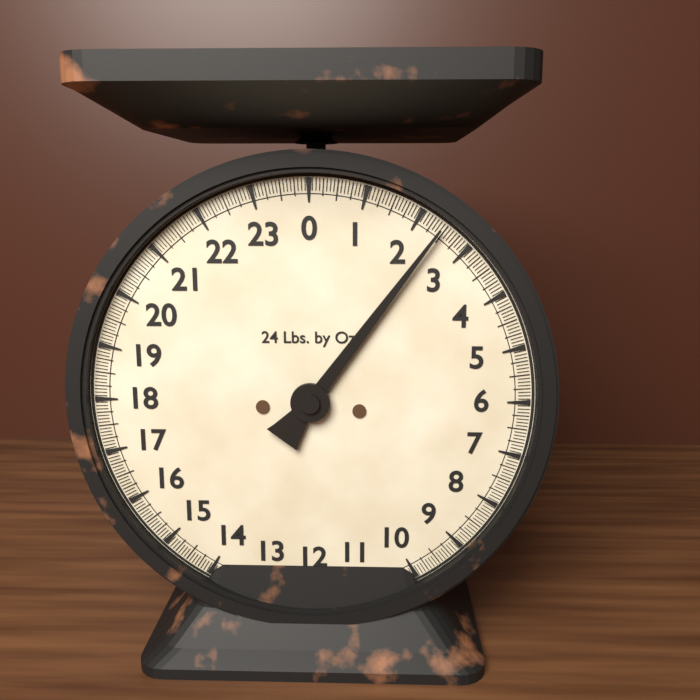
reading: 2.4375 lb
